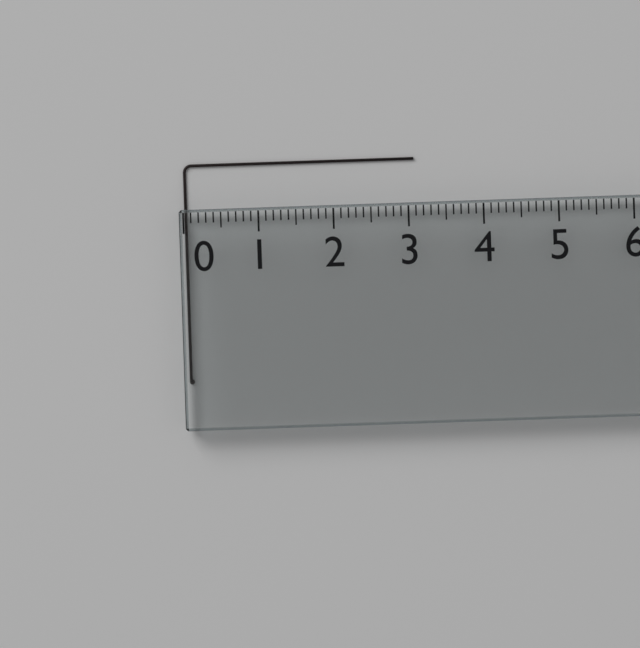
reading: 3.1 (no unit)
